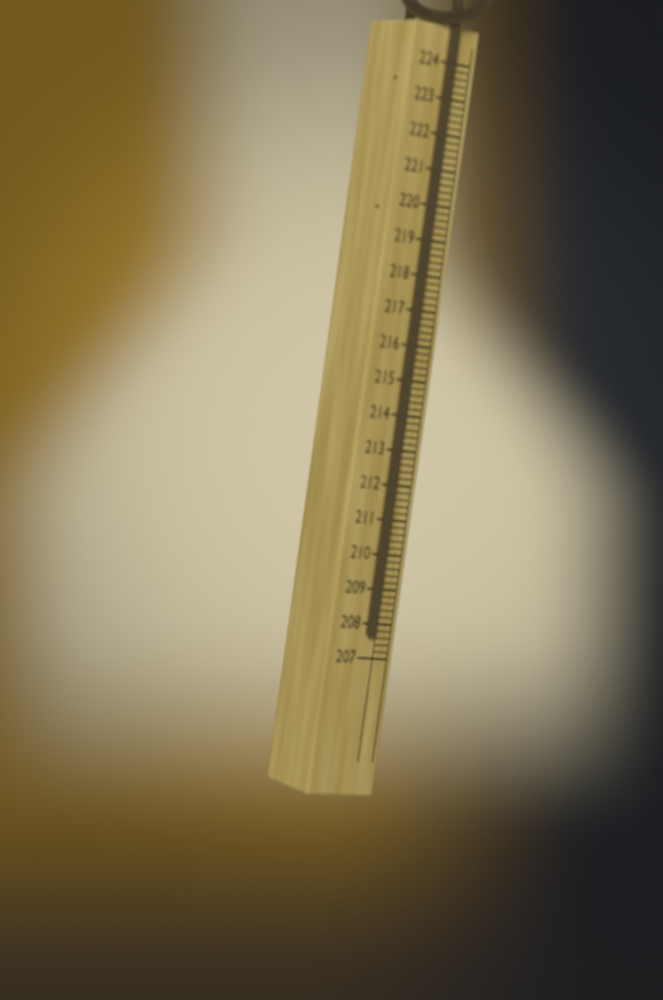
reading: 207.6 (no unit)
